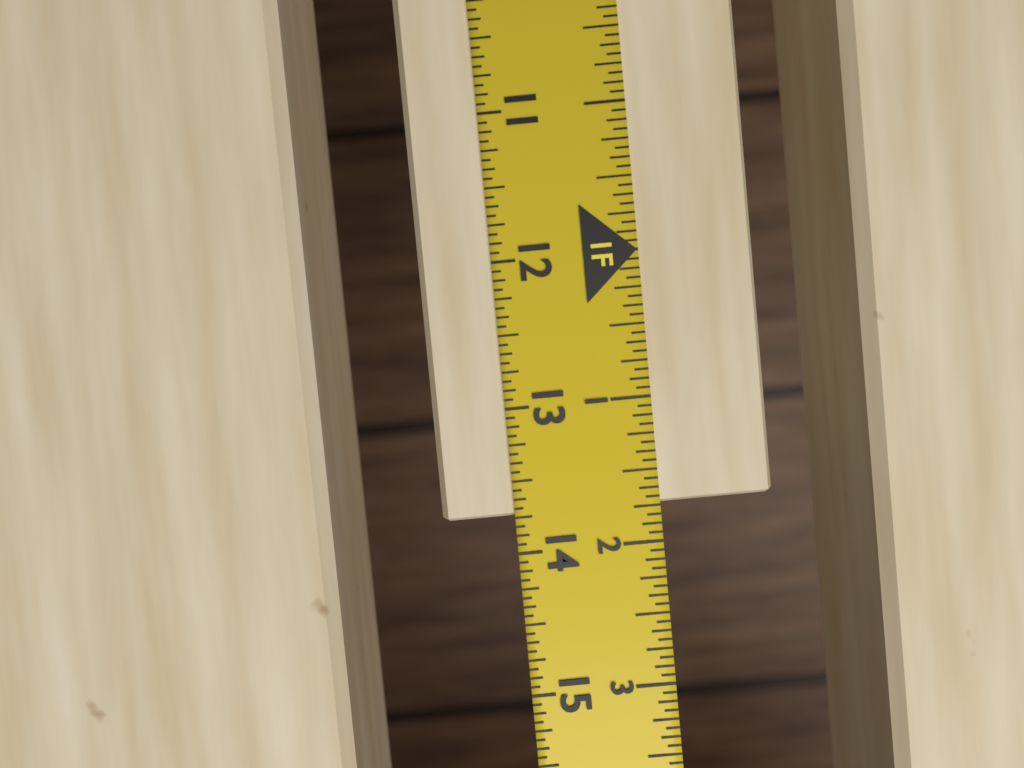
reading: 13.7500 in
